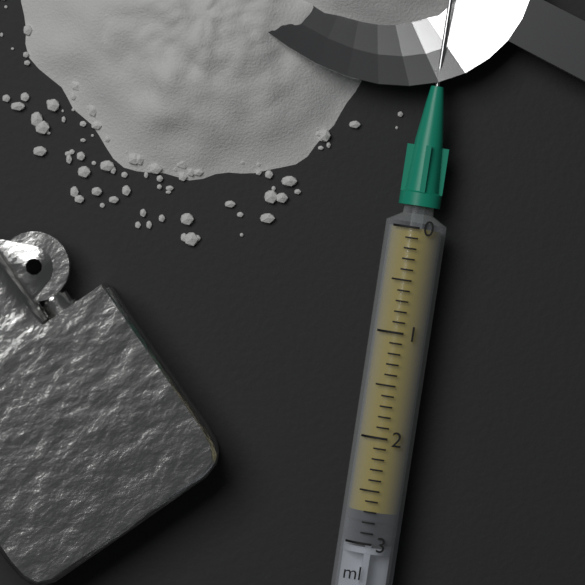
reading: 2.7 ml
